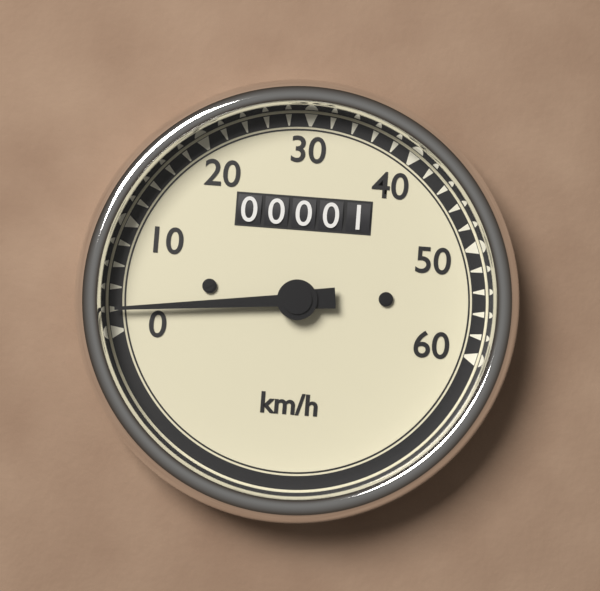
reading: 2 km/h
